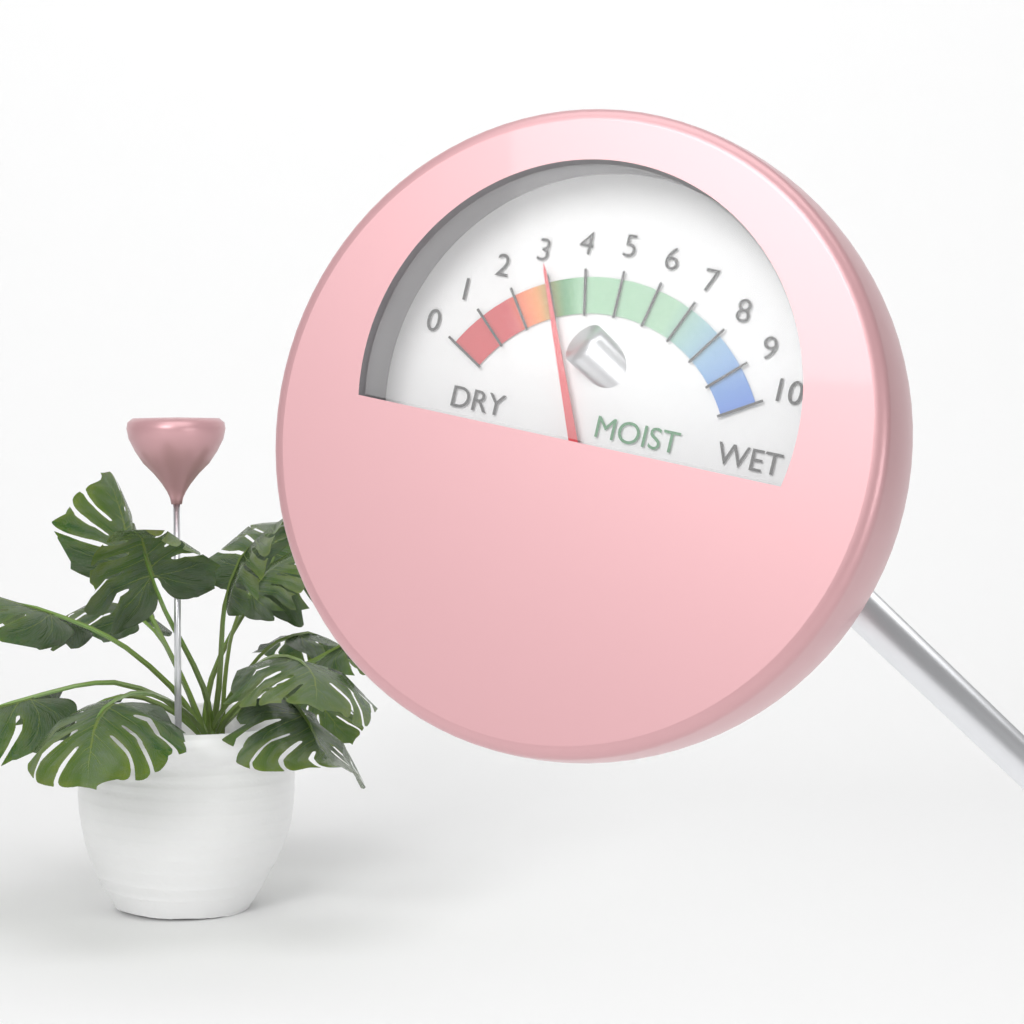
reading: 3 (no unit)
